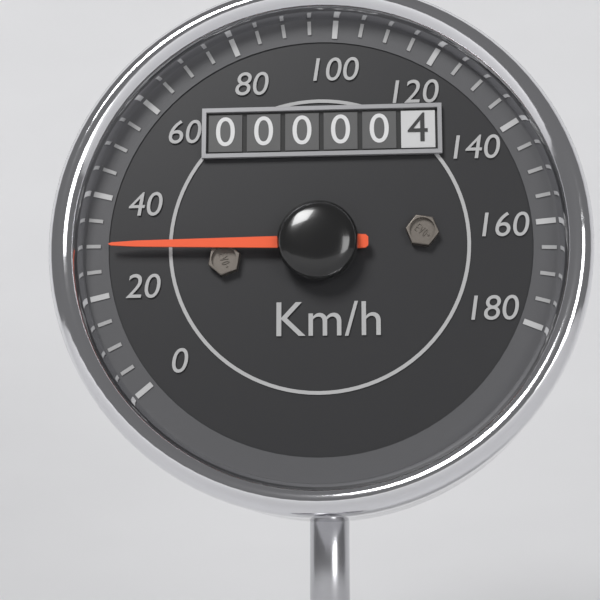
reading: 30 km/h
